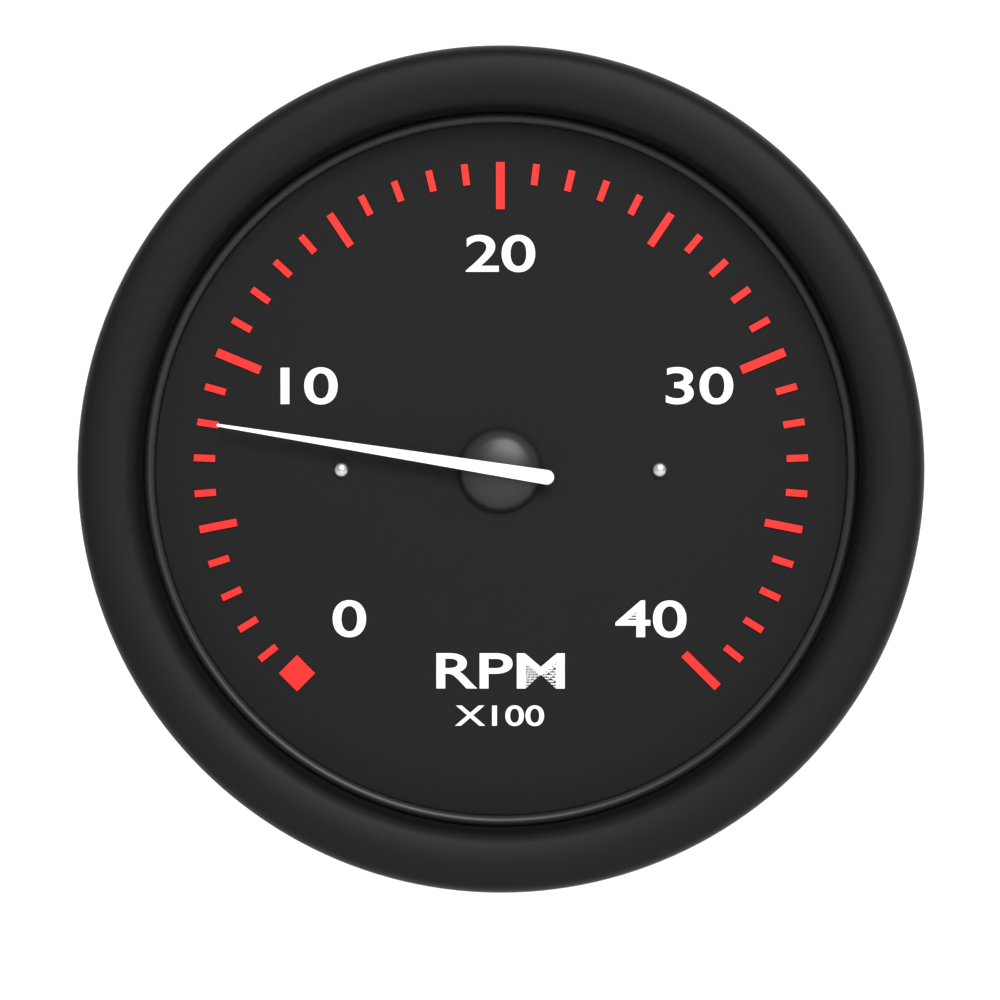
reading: 8 RPM x100
